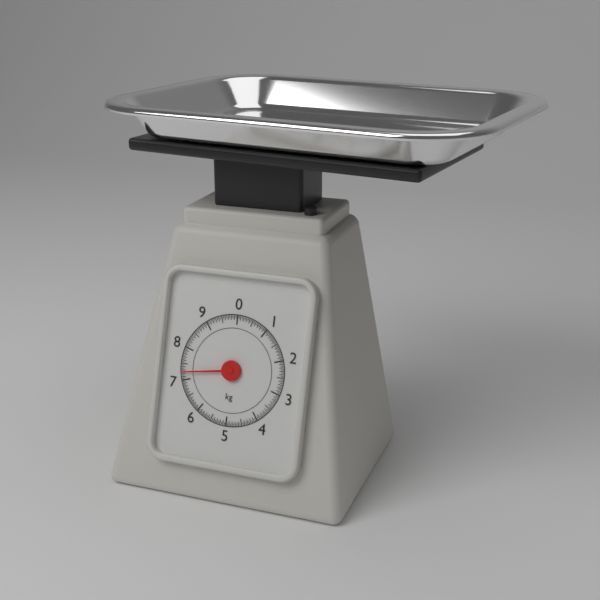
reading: 7.25 kg
